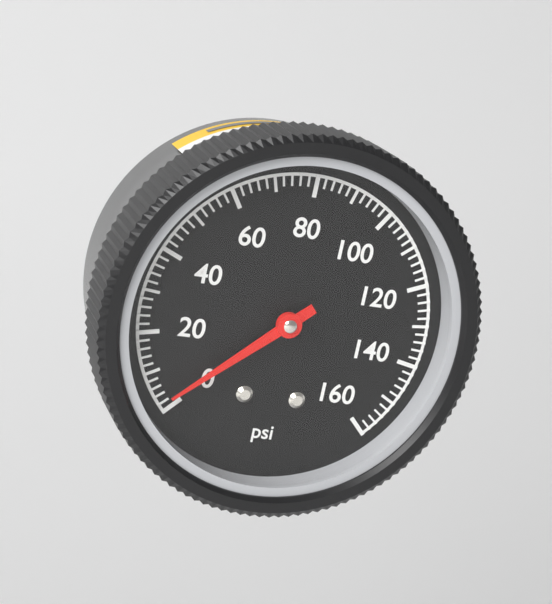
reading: 2 psi
